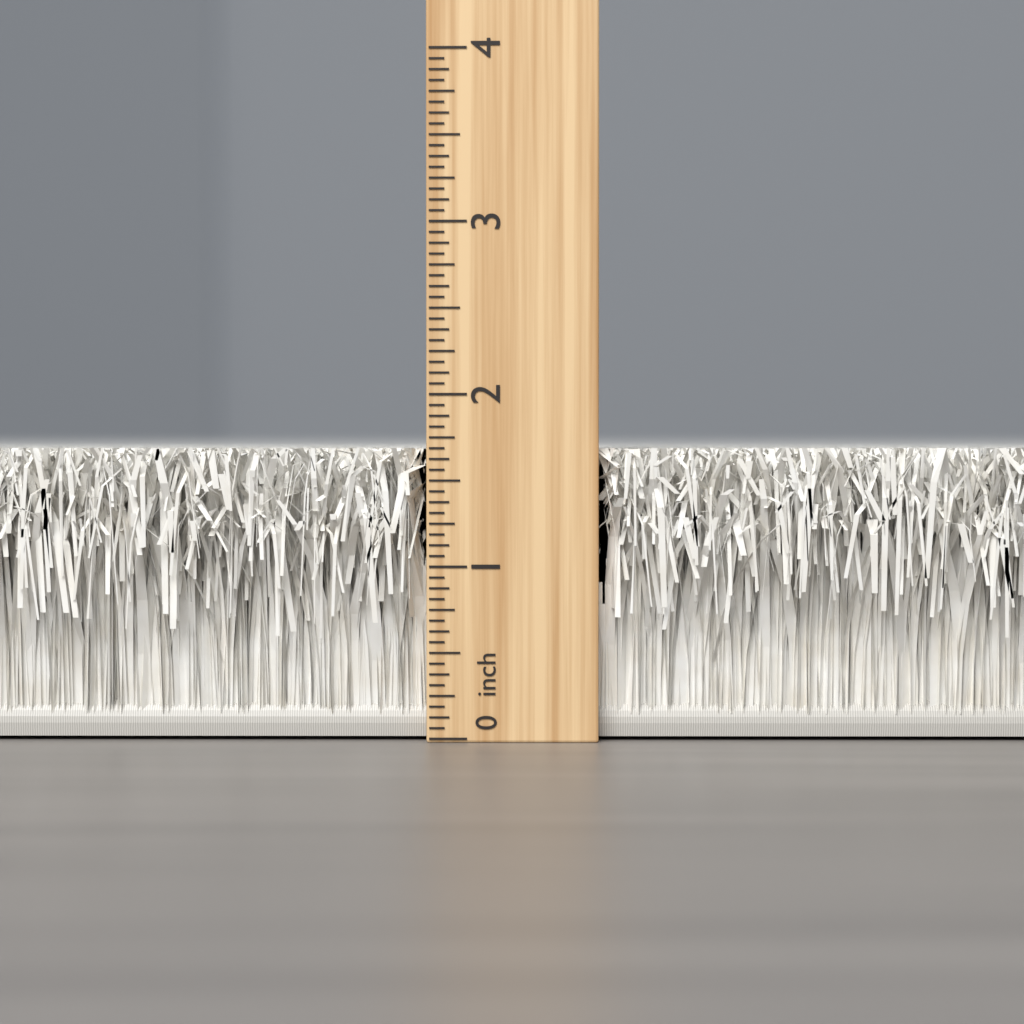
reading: 1.6875 inch
